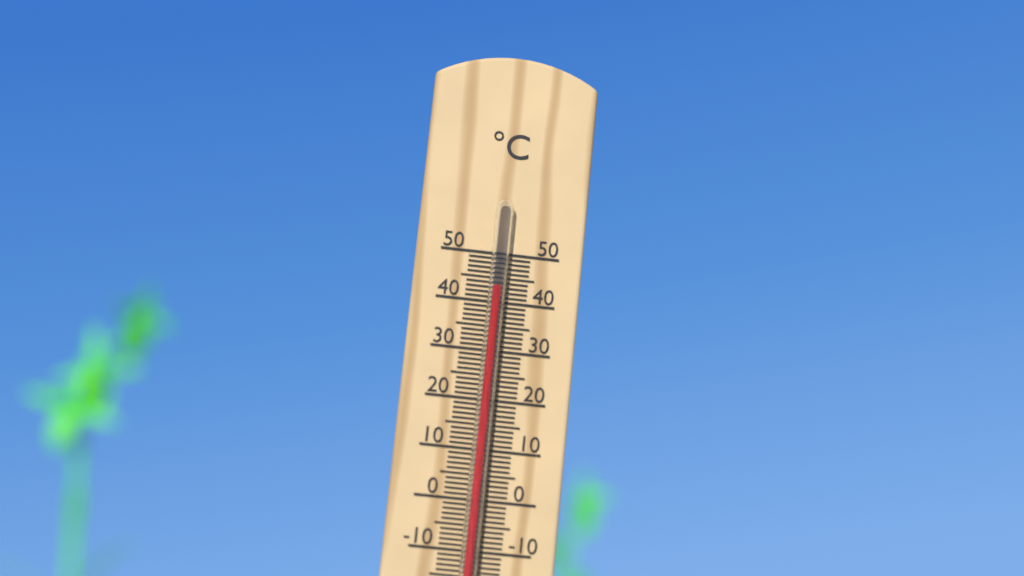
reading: 43 °C
